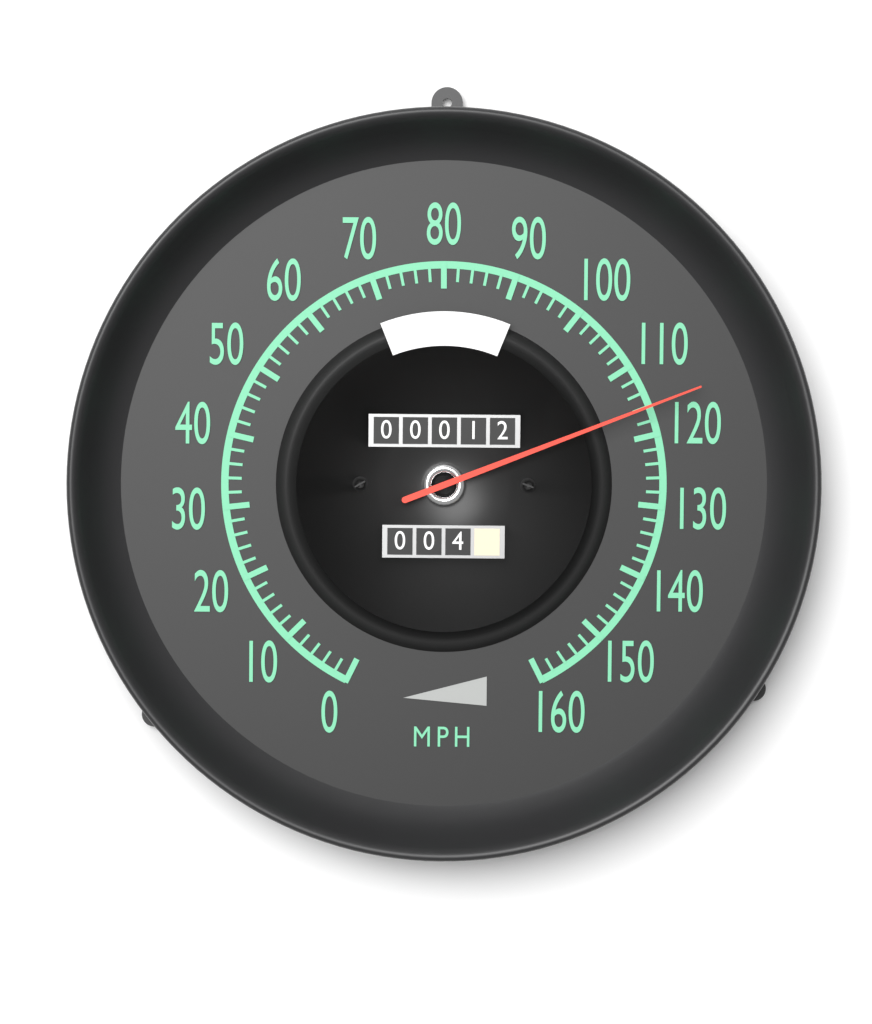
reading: 116 mph
